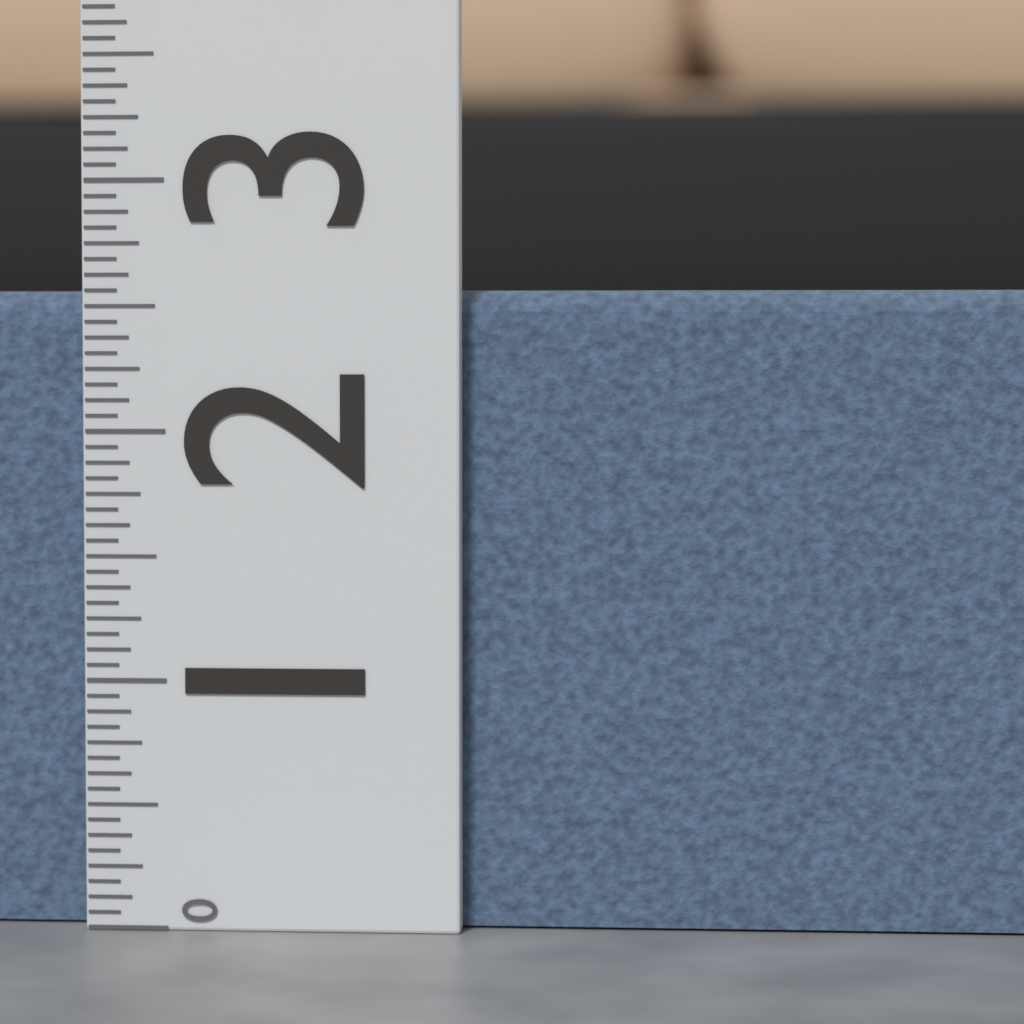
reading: 2.5625 (no unit)
